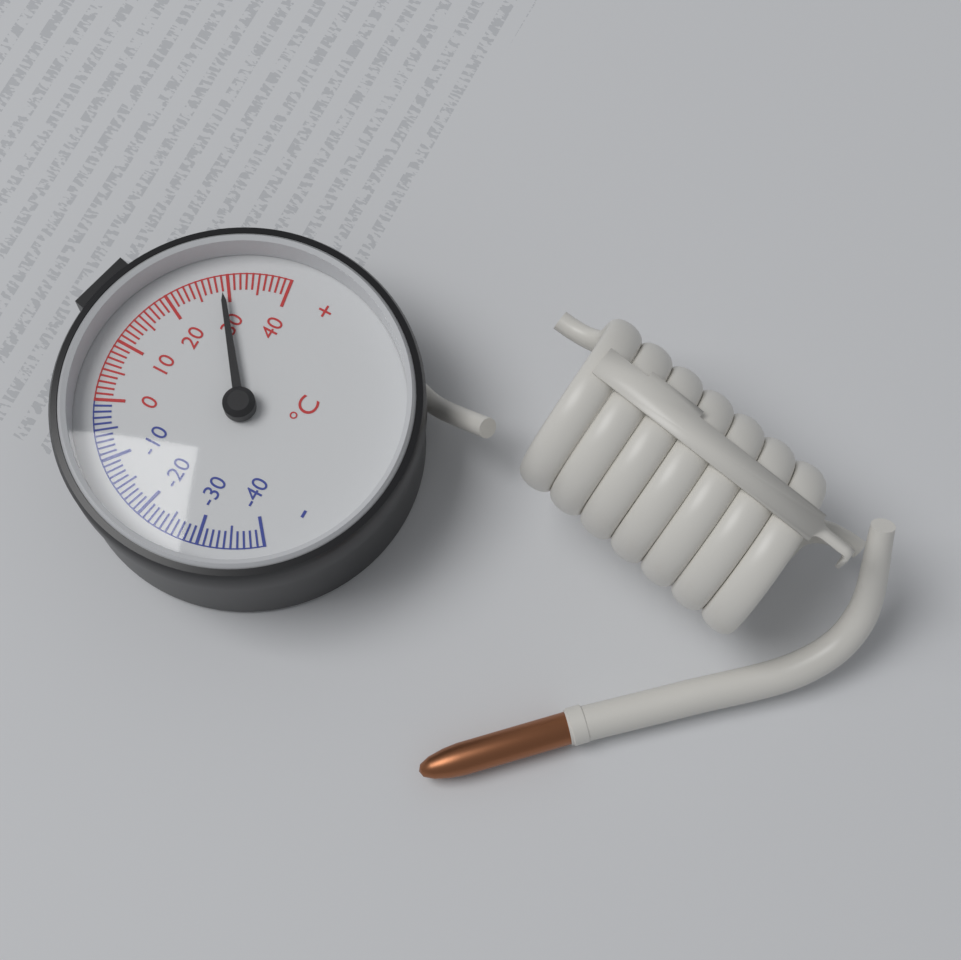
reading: 29 °C
